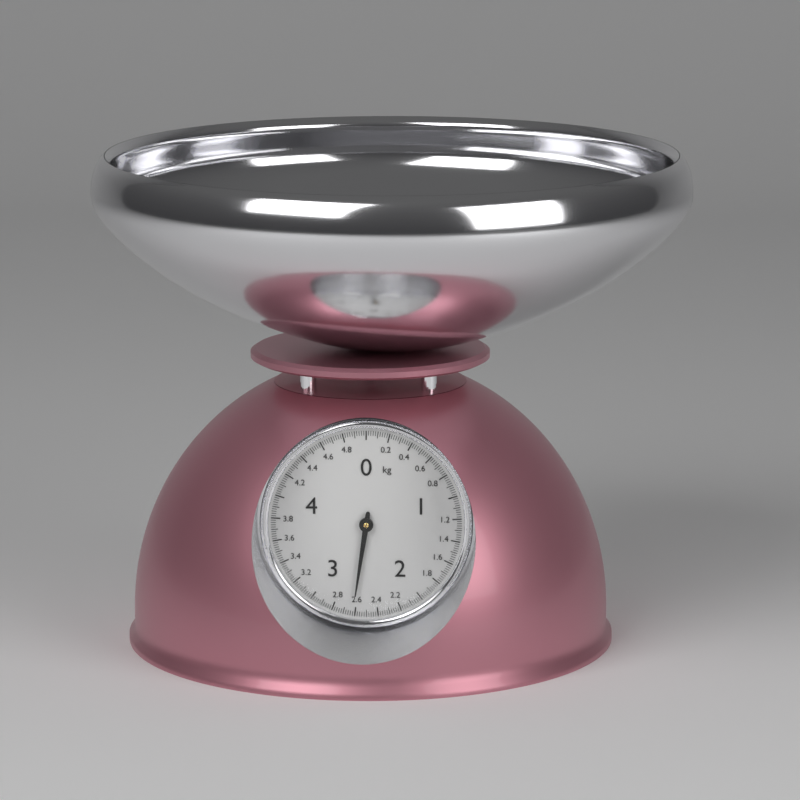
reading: 2.62 kg
